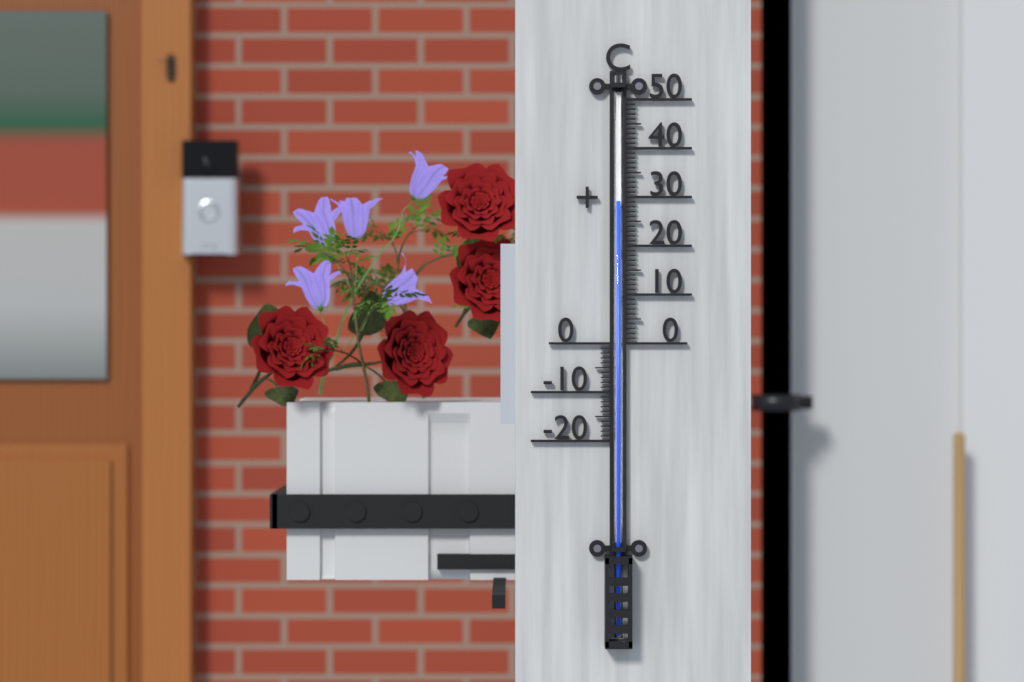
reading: 29 °C
